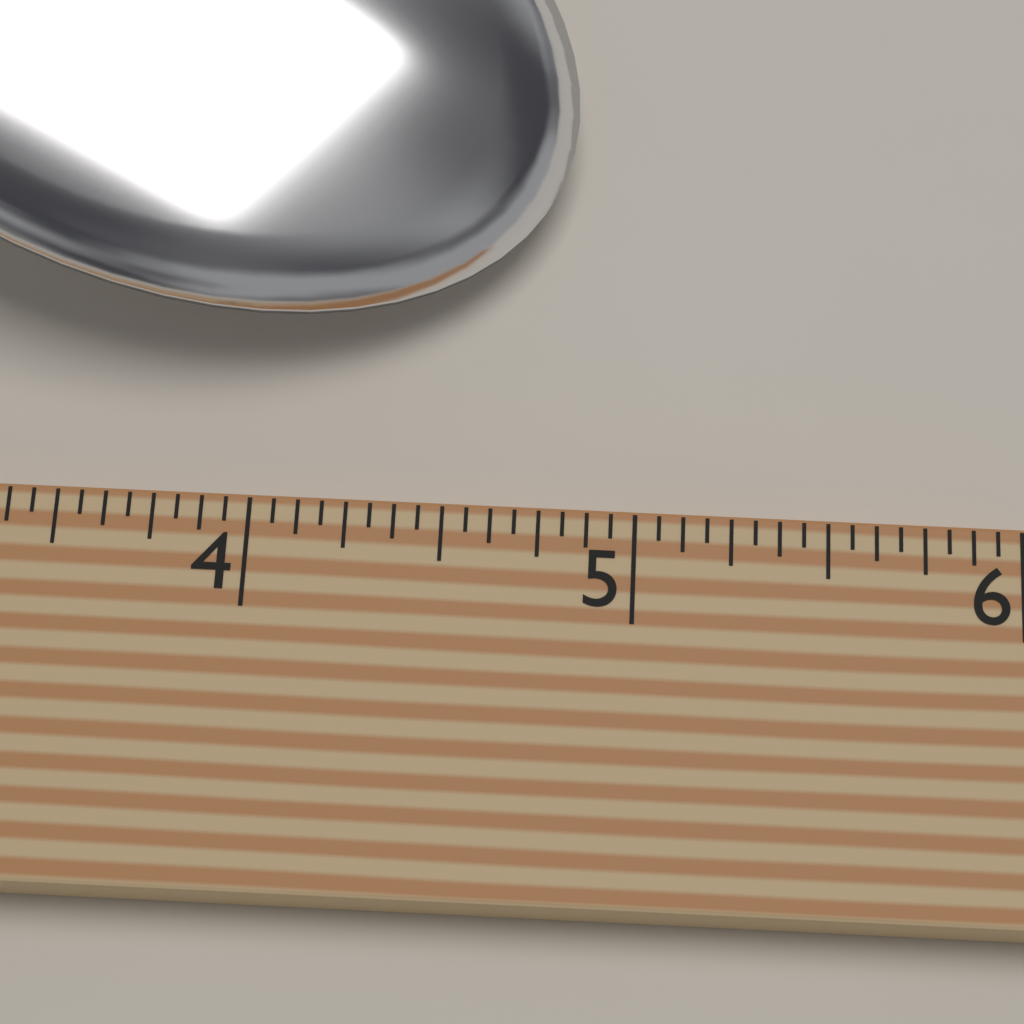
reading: 4.8125 (no unit)
